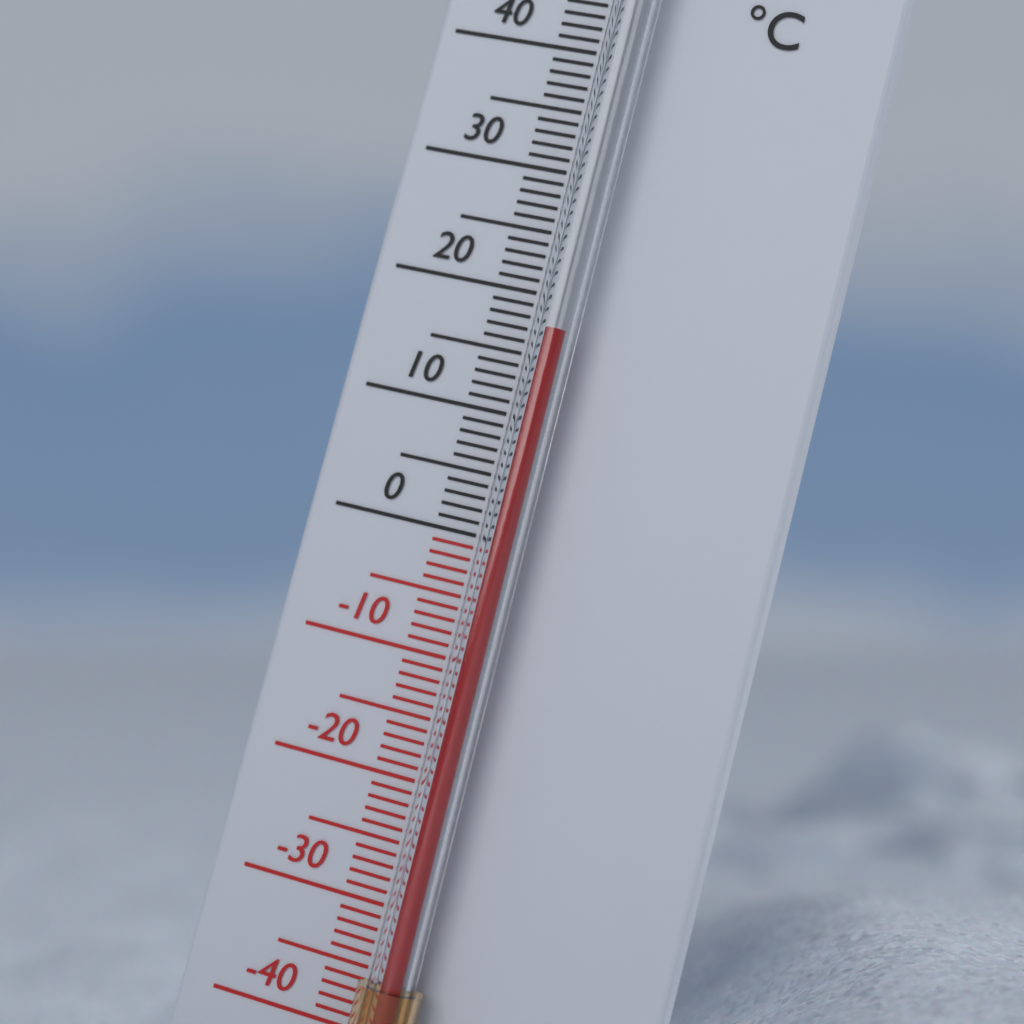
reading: 17 °C
